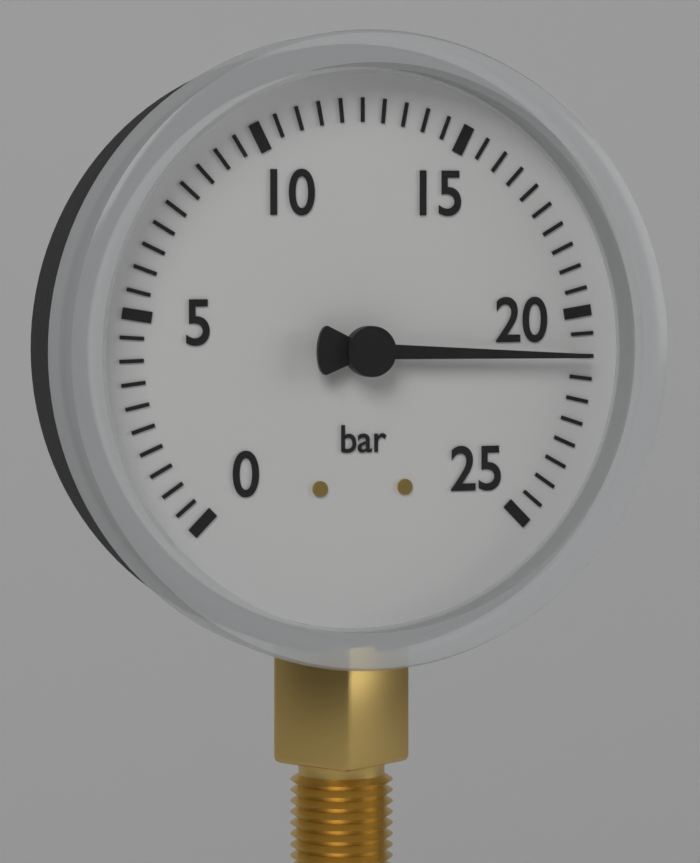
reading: 21.0 bar
